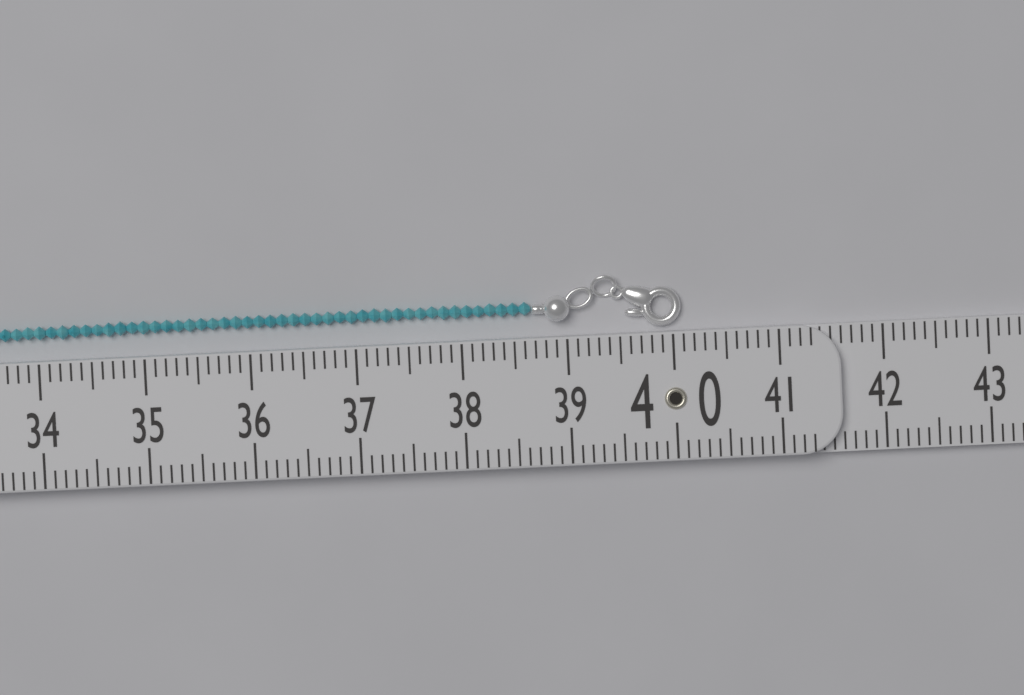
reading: 40.1 (no unit)
